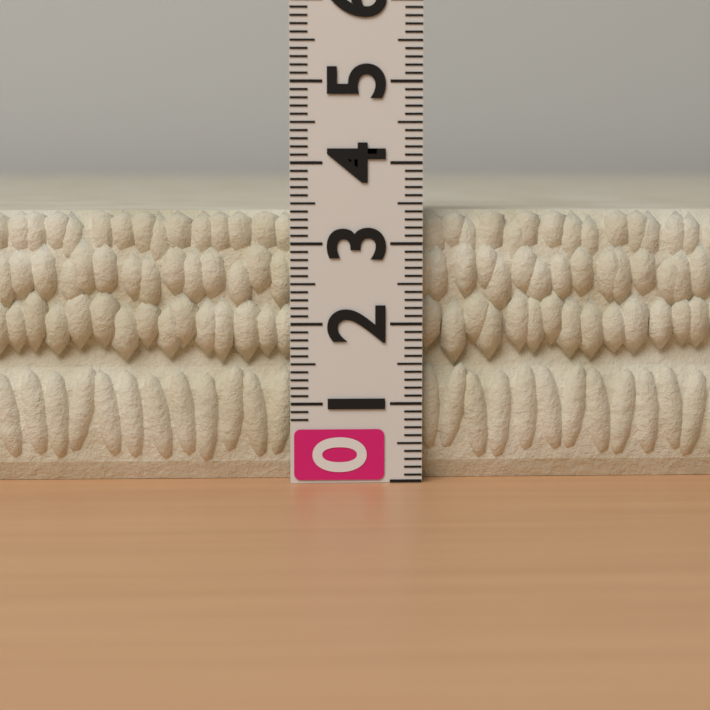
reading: 3.4 (no unit)
